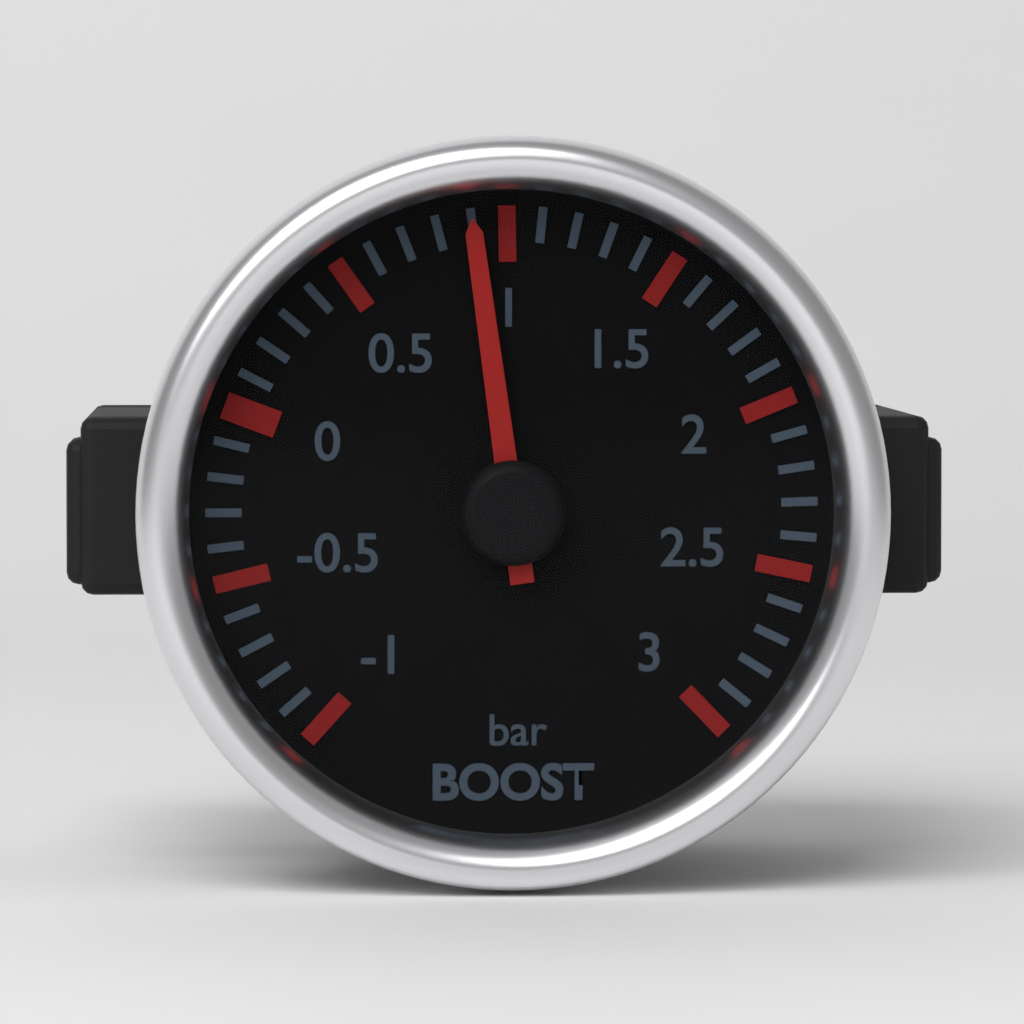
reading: 0.9 bar
